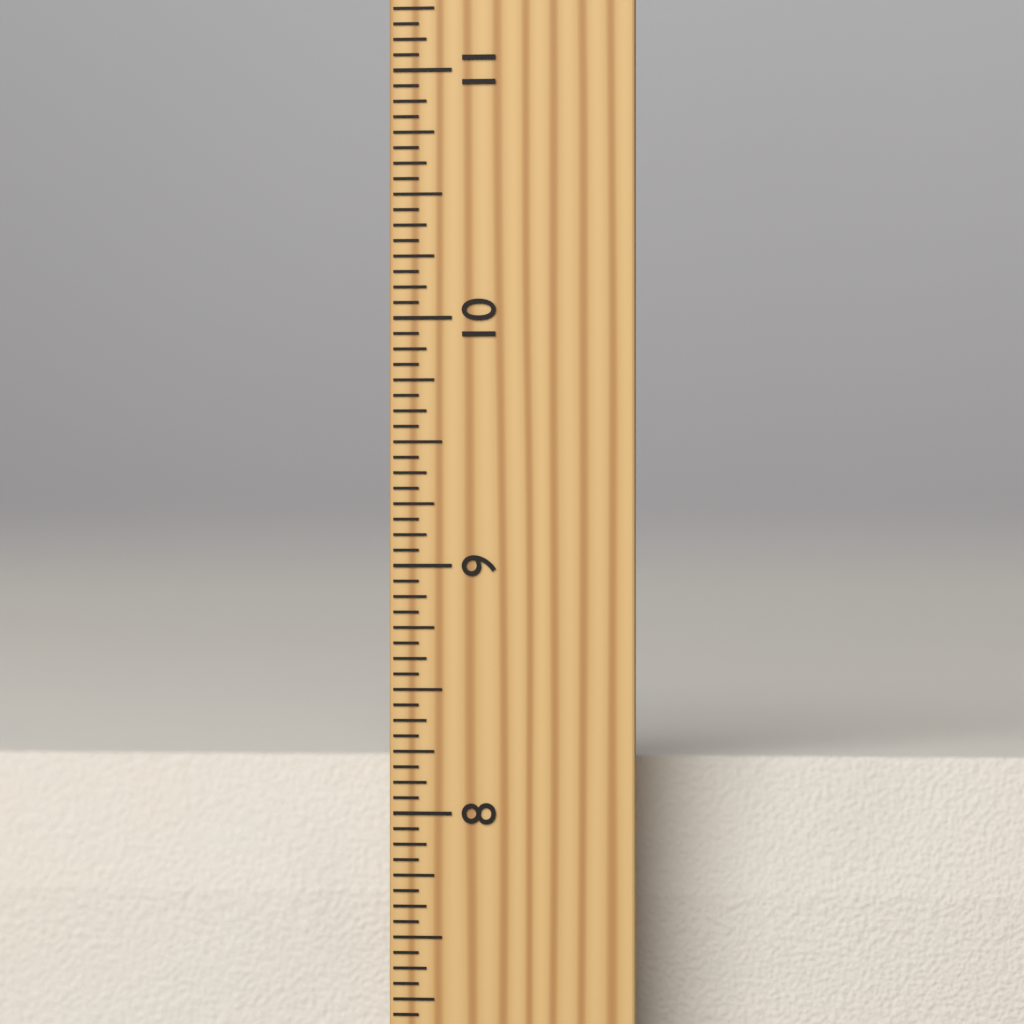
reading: 8.1875 inch
